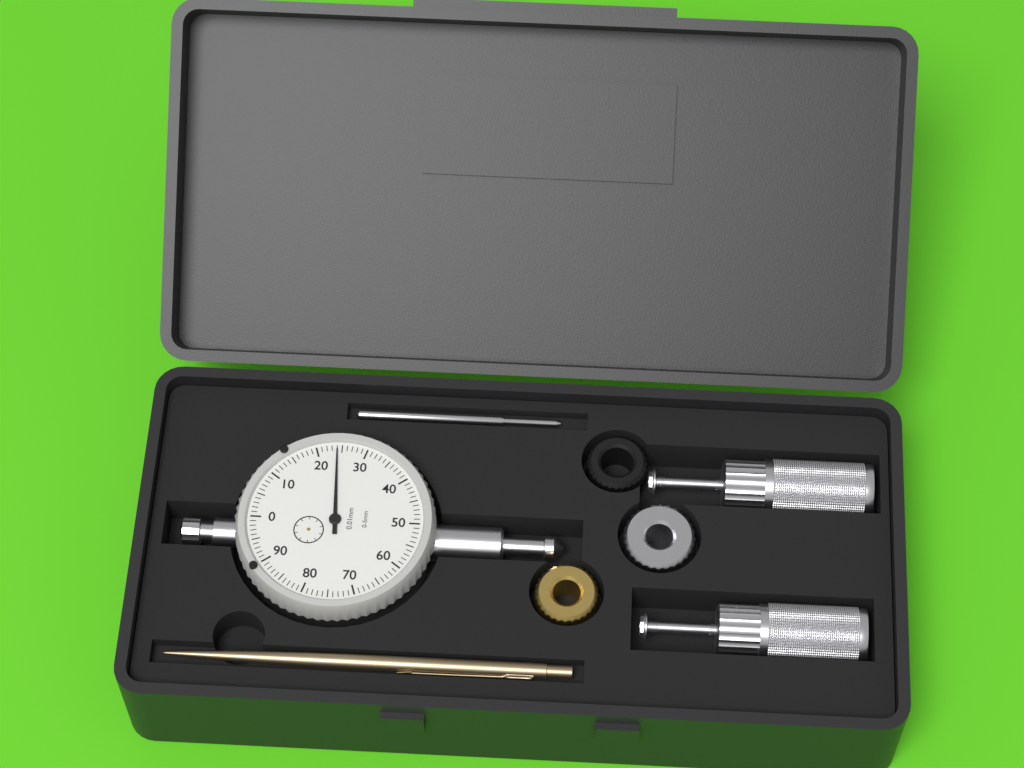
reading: 0.24 mm
